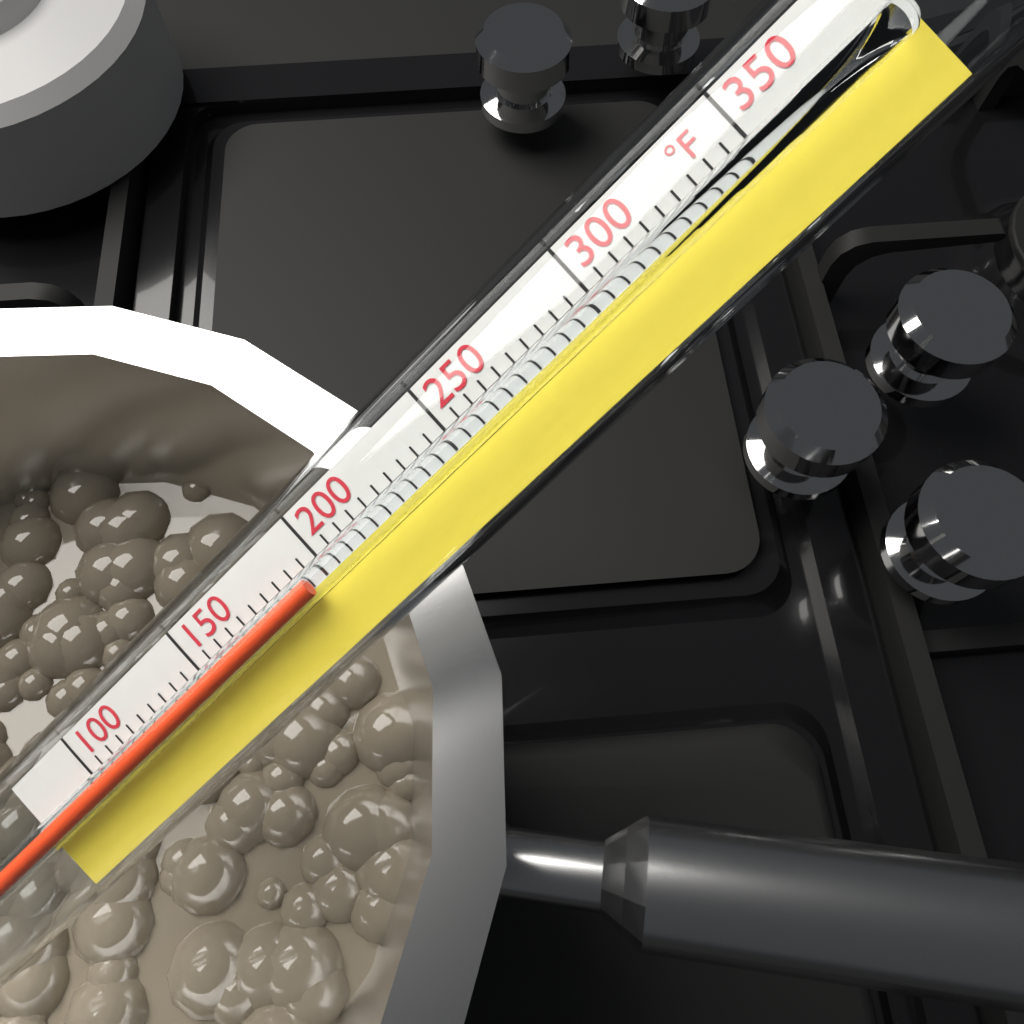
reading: 195 °F
